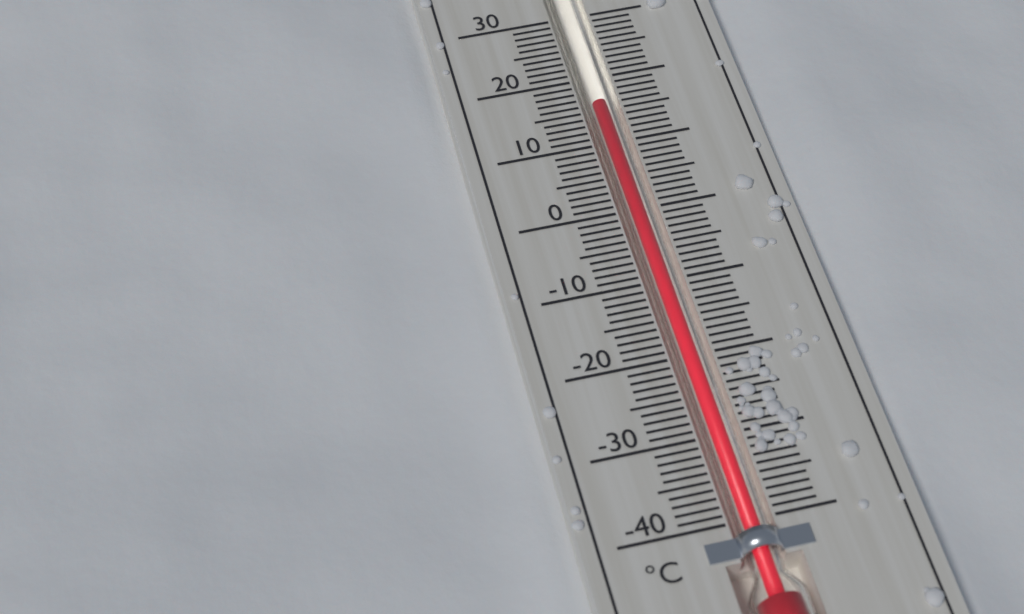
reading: 16 °C
